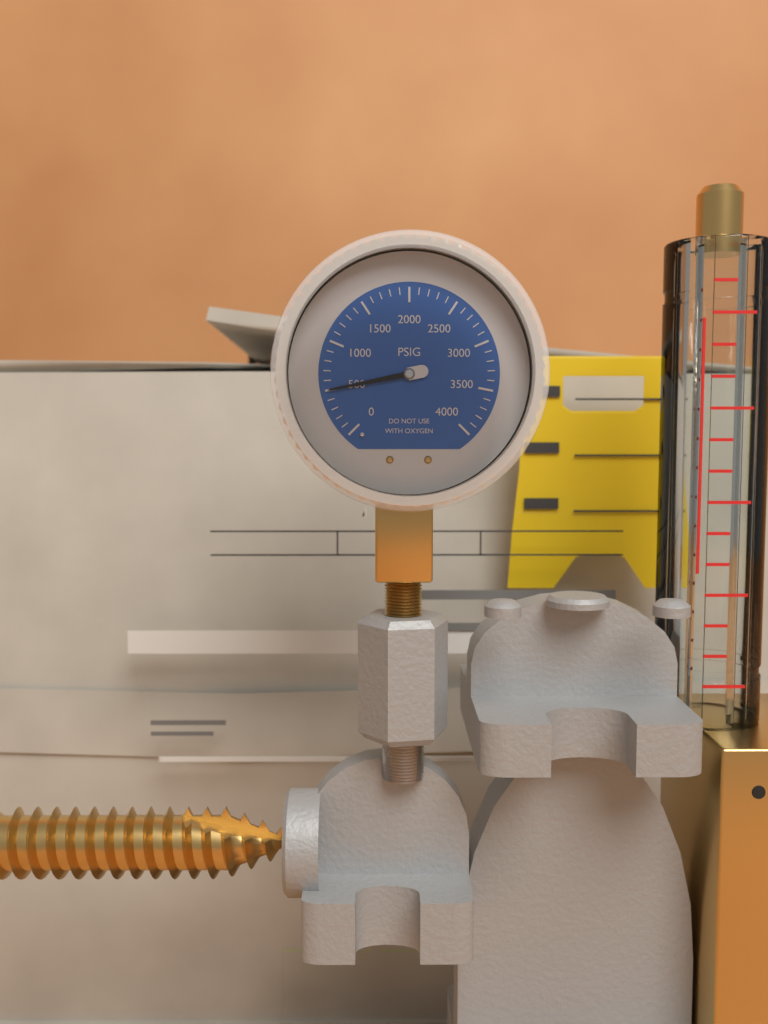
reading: 500 psi
